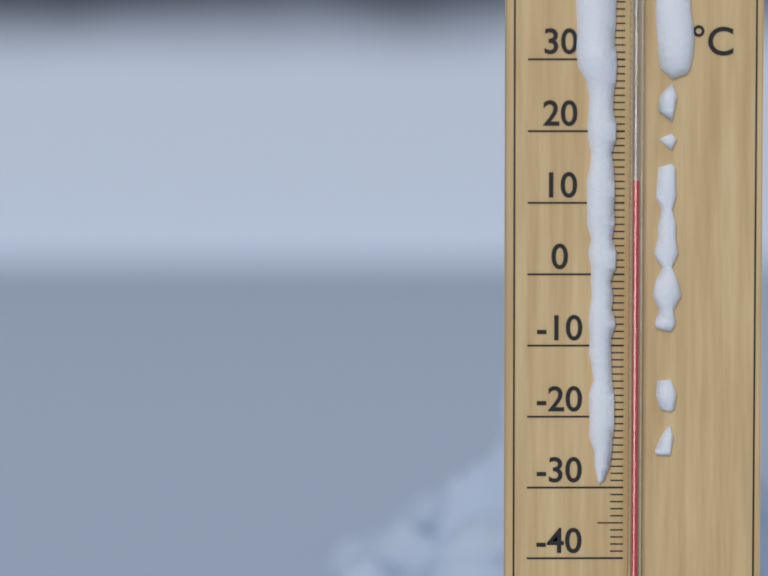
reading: 13 °C
